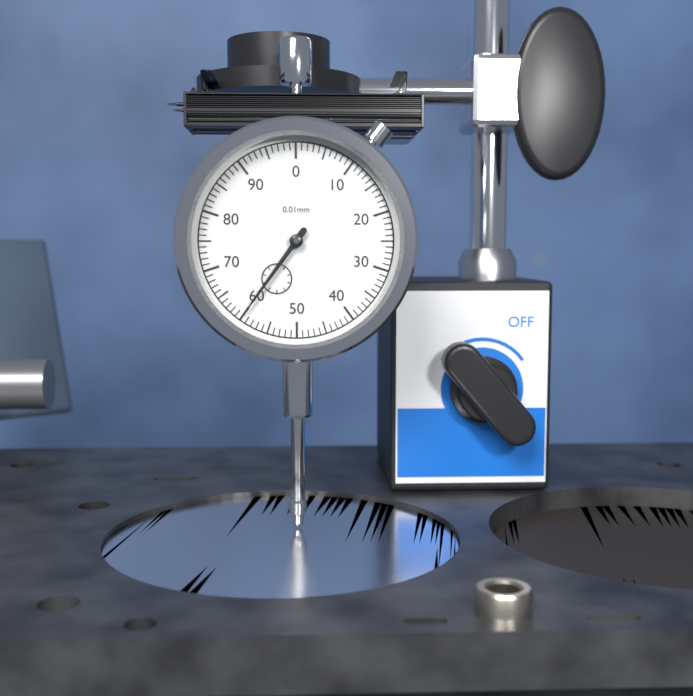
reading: 60 0.01mm
